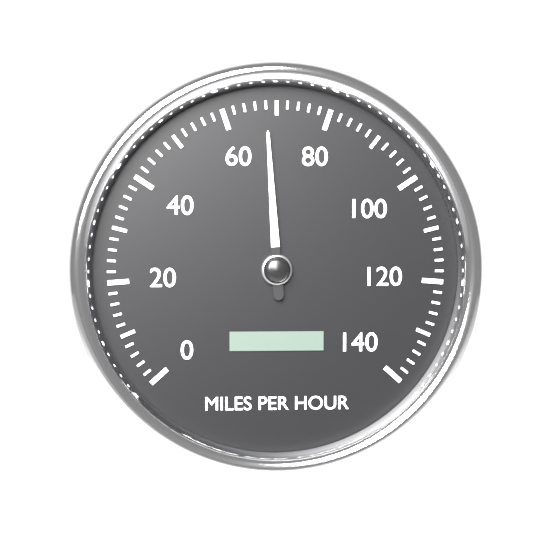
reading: 68 mph
